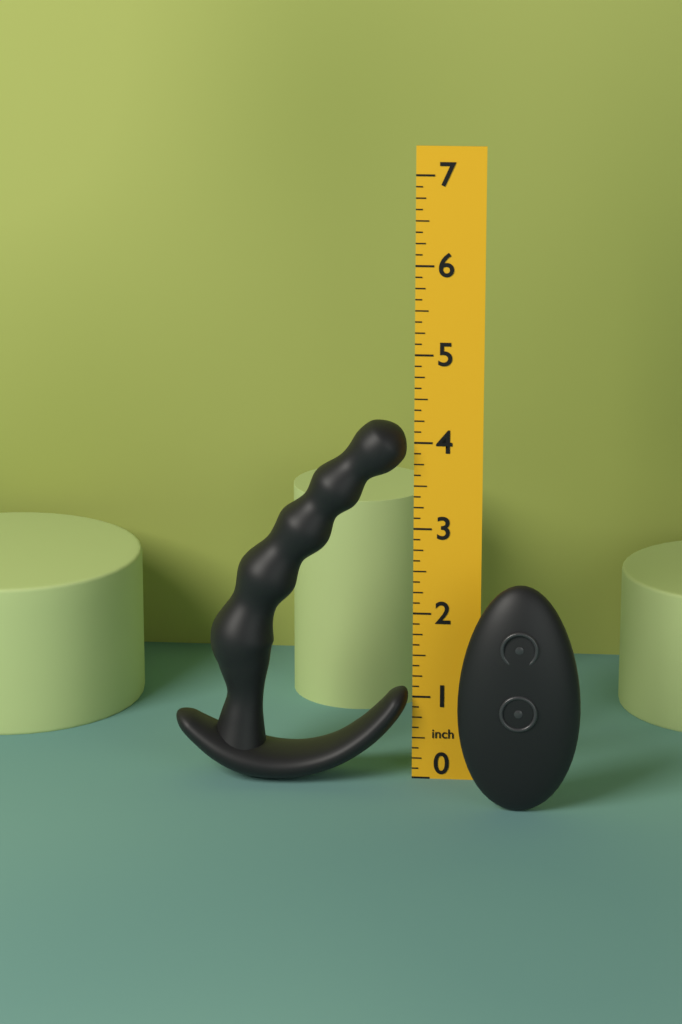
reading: 4.250 in
